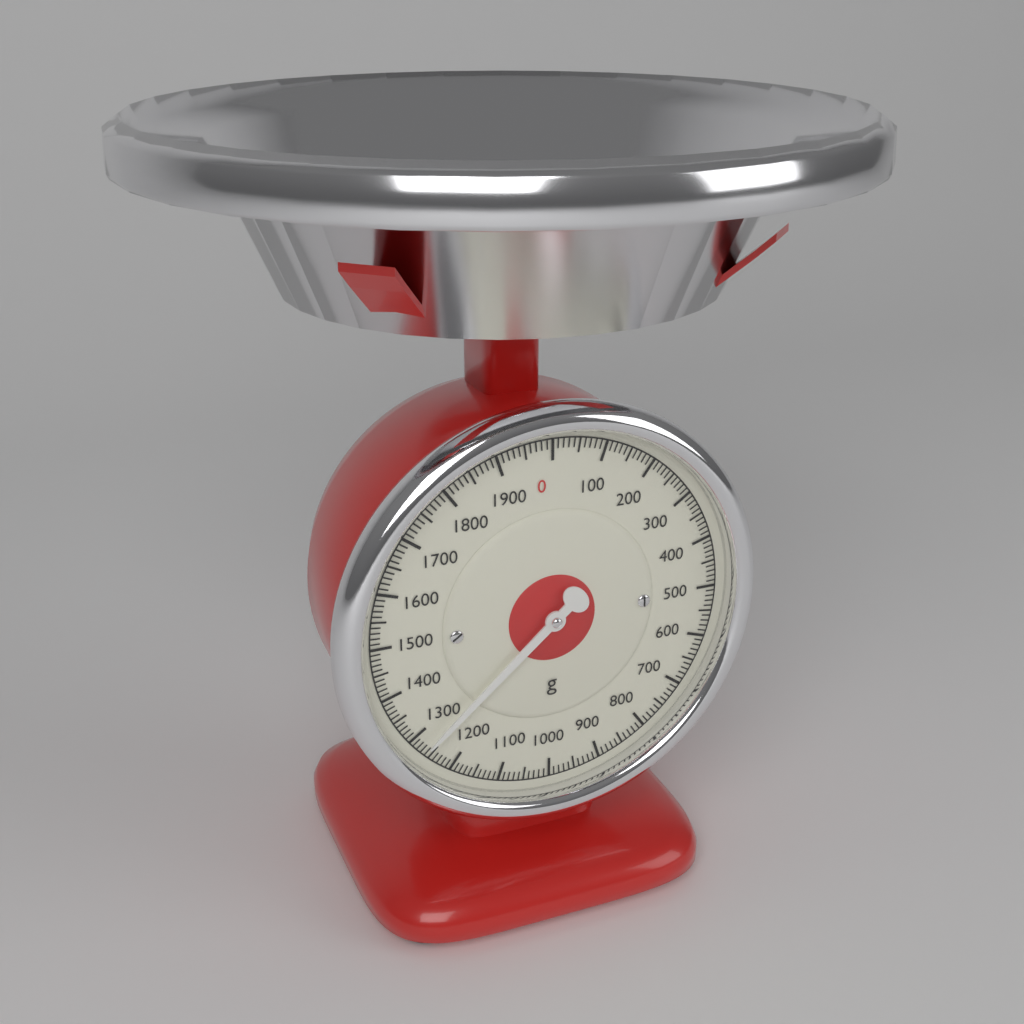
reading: 1270 g
